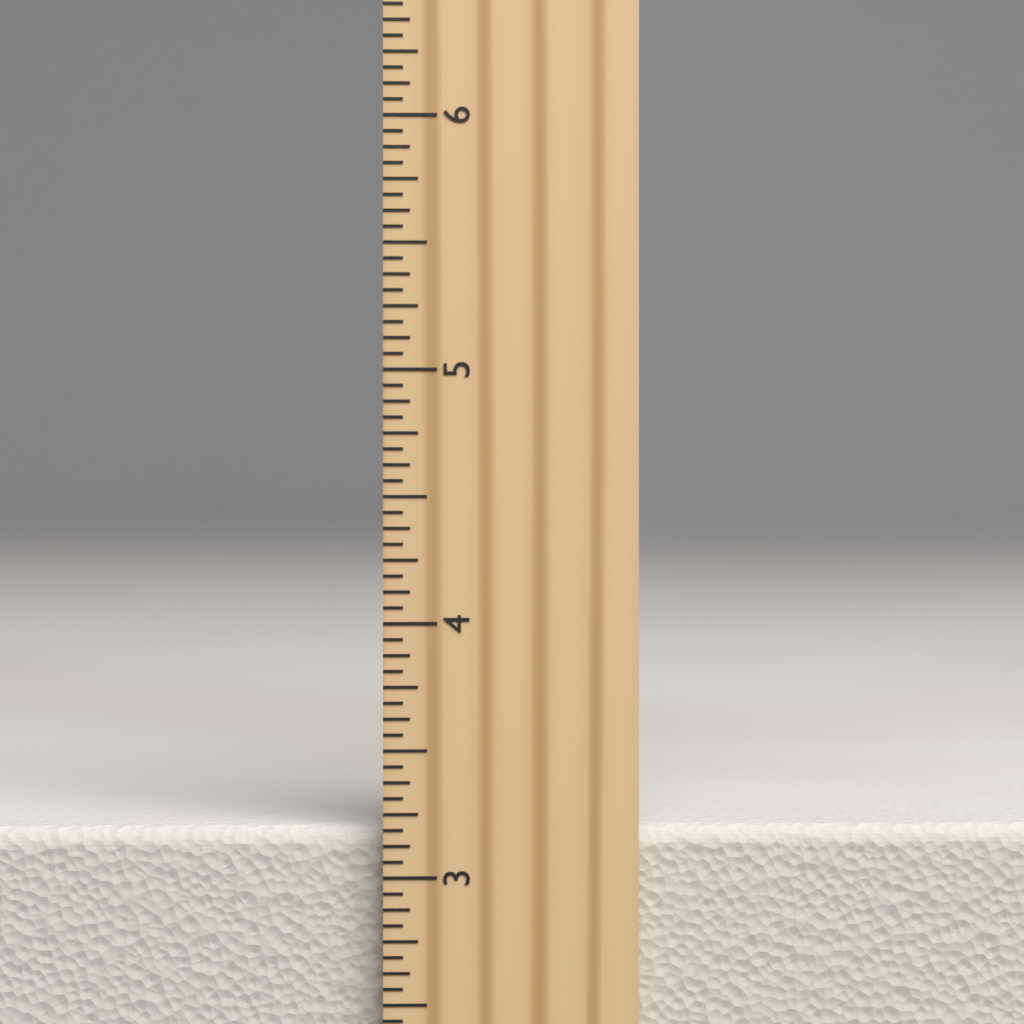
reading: 3.1875 inch
